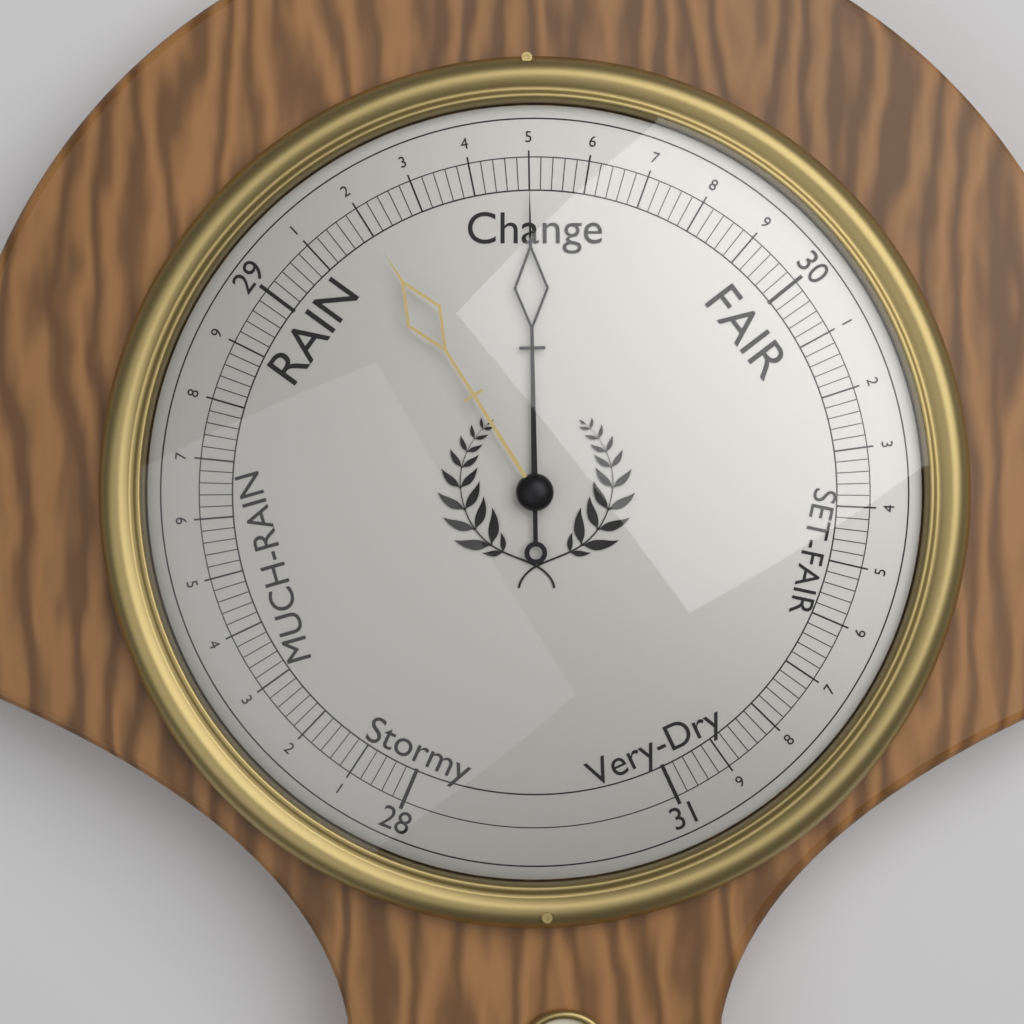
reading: 29.50 (no unit)
